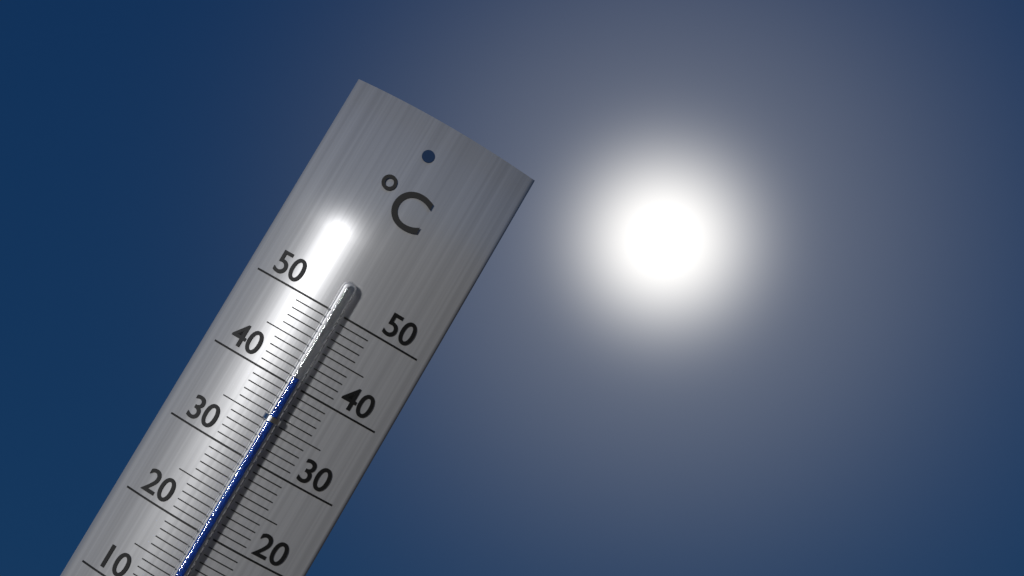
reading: 41 °C
